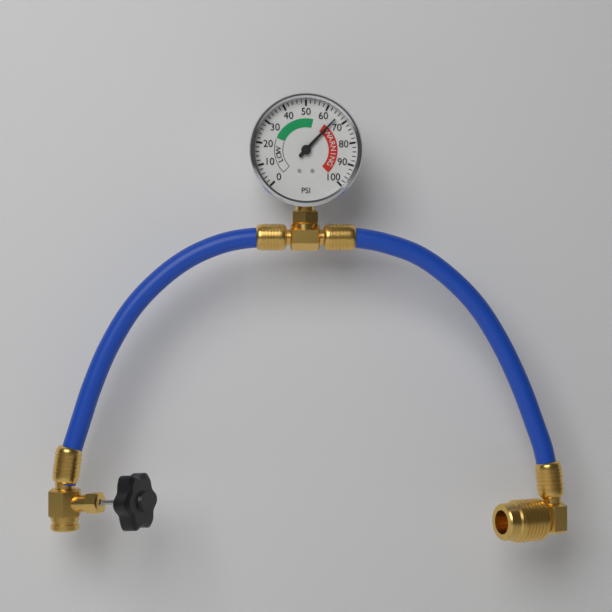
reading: 66 psi
